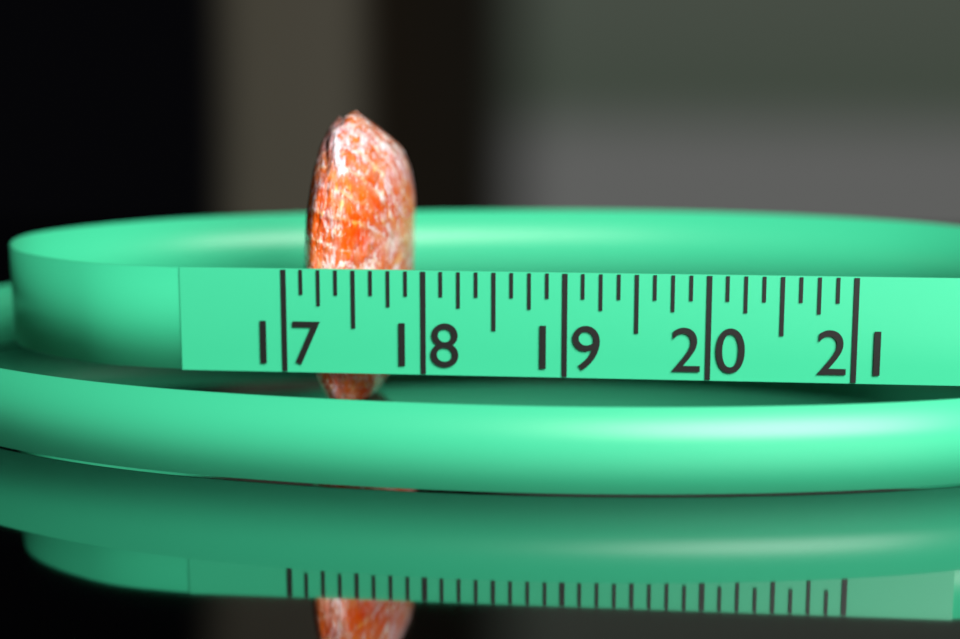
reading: 17.750 (no unit)
